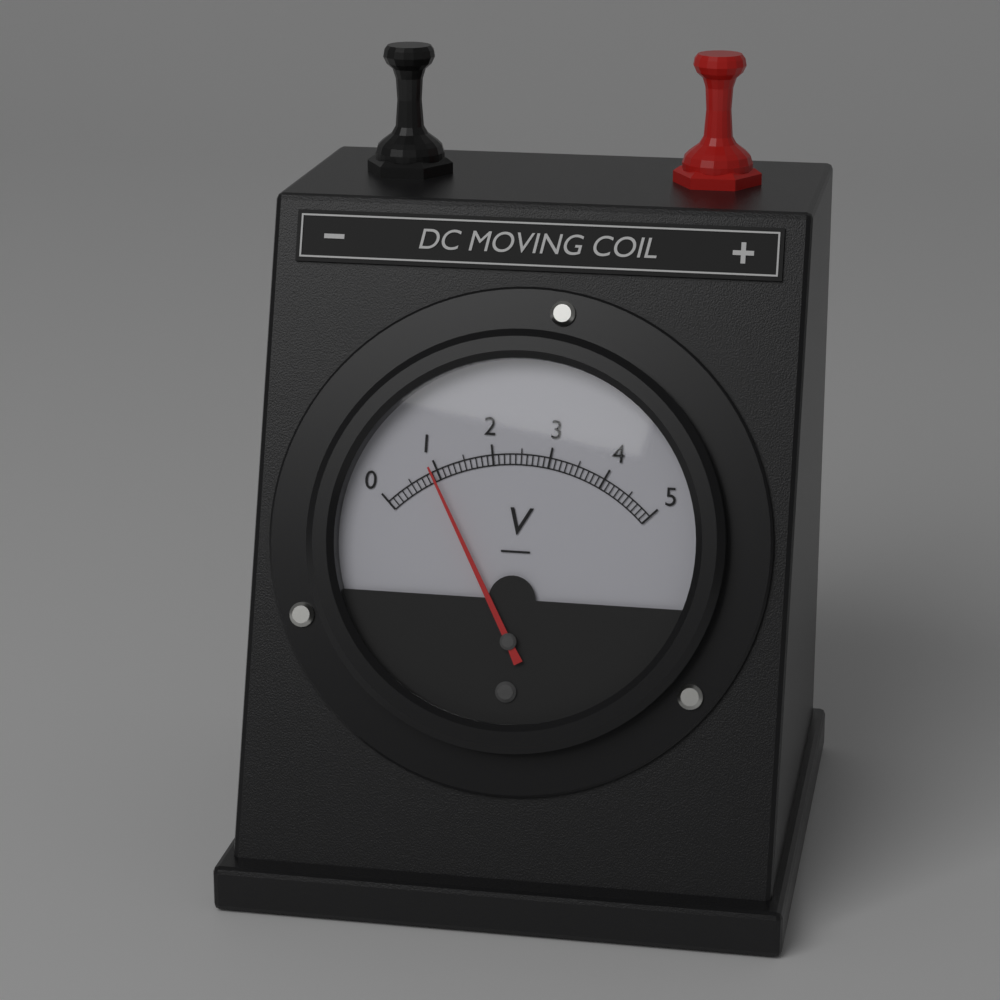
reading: 0.9 V
